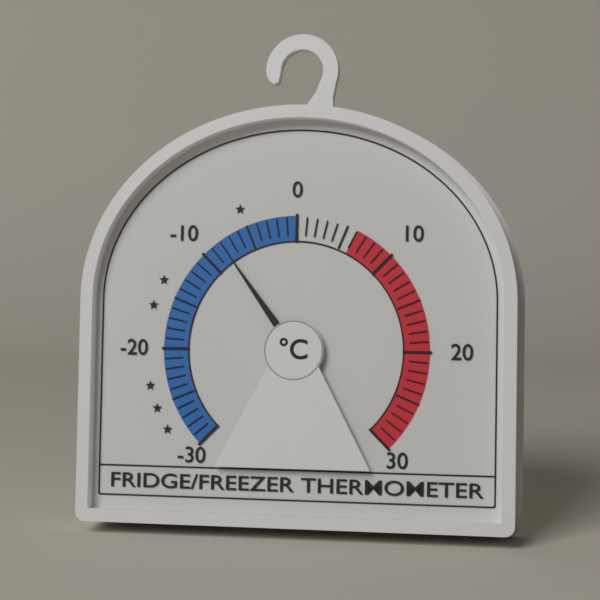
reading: -8 °C
